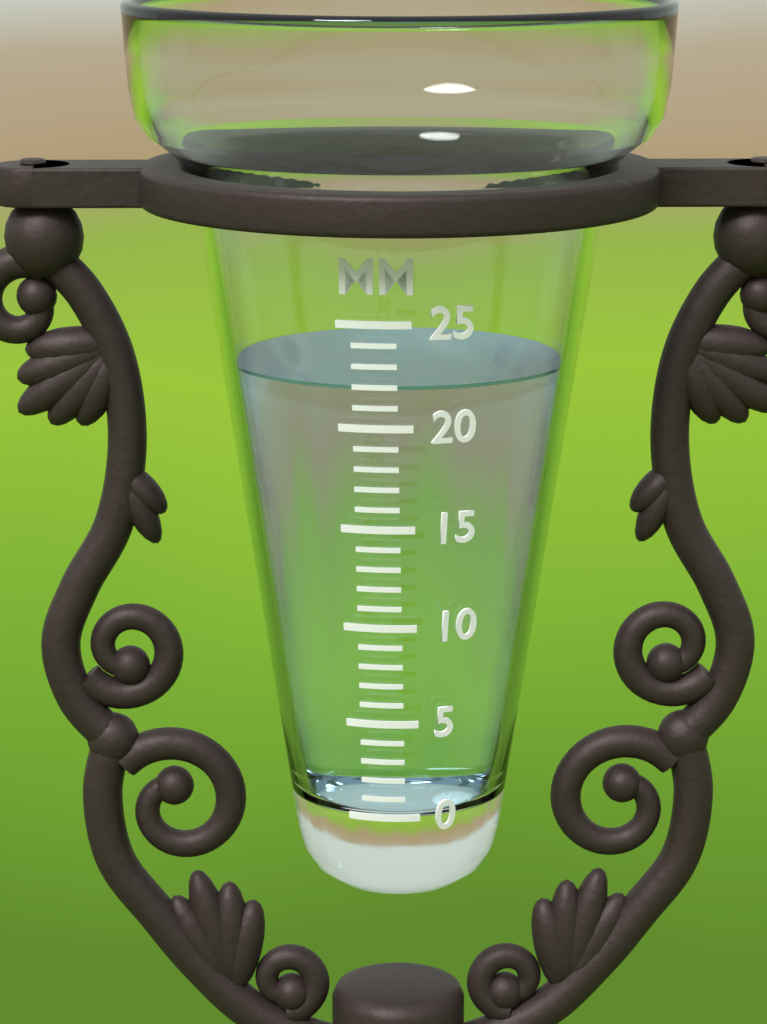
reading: 22 mm
